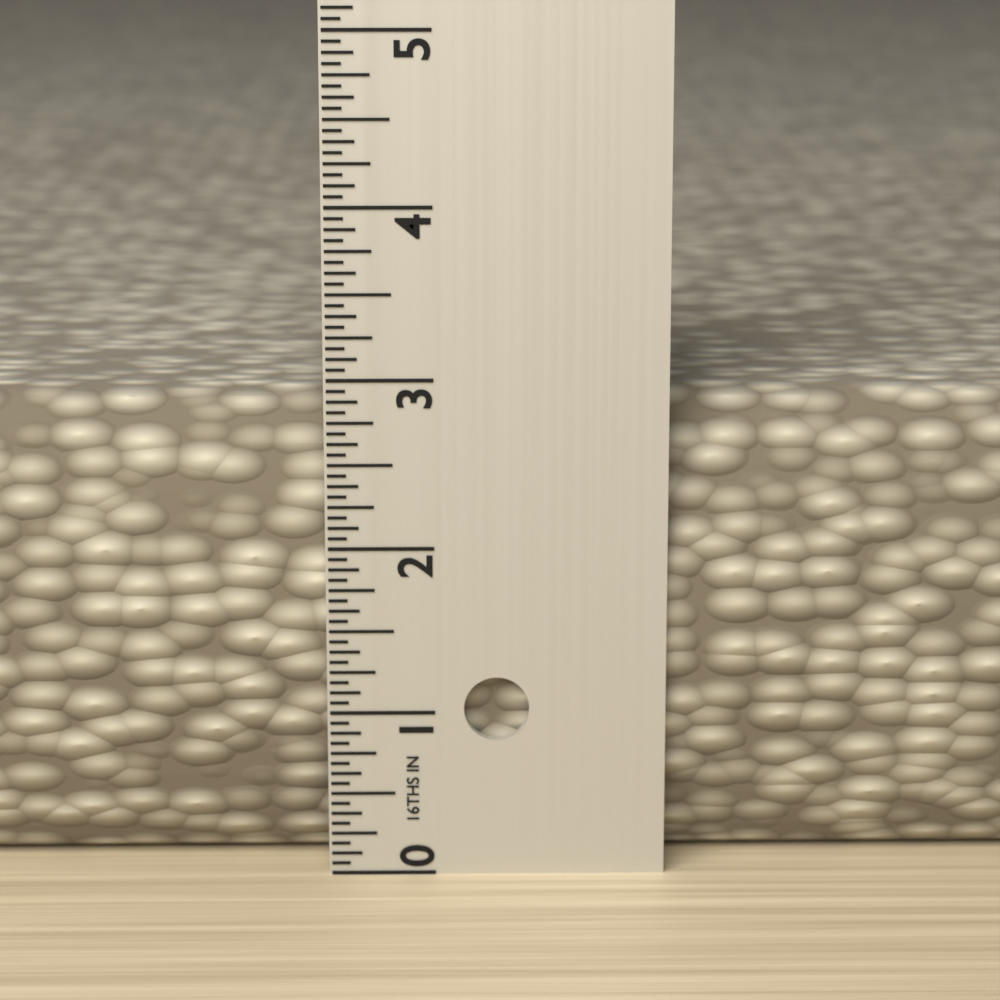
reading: 2.8750 in
